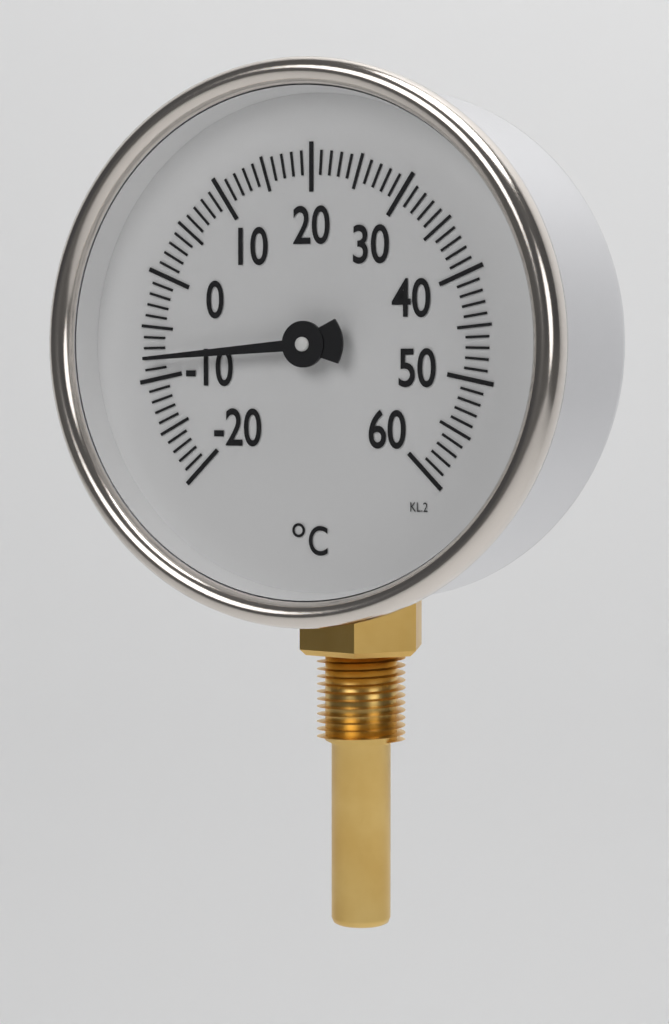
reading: -8 °C
